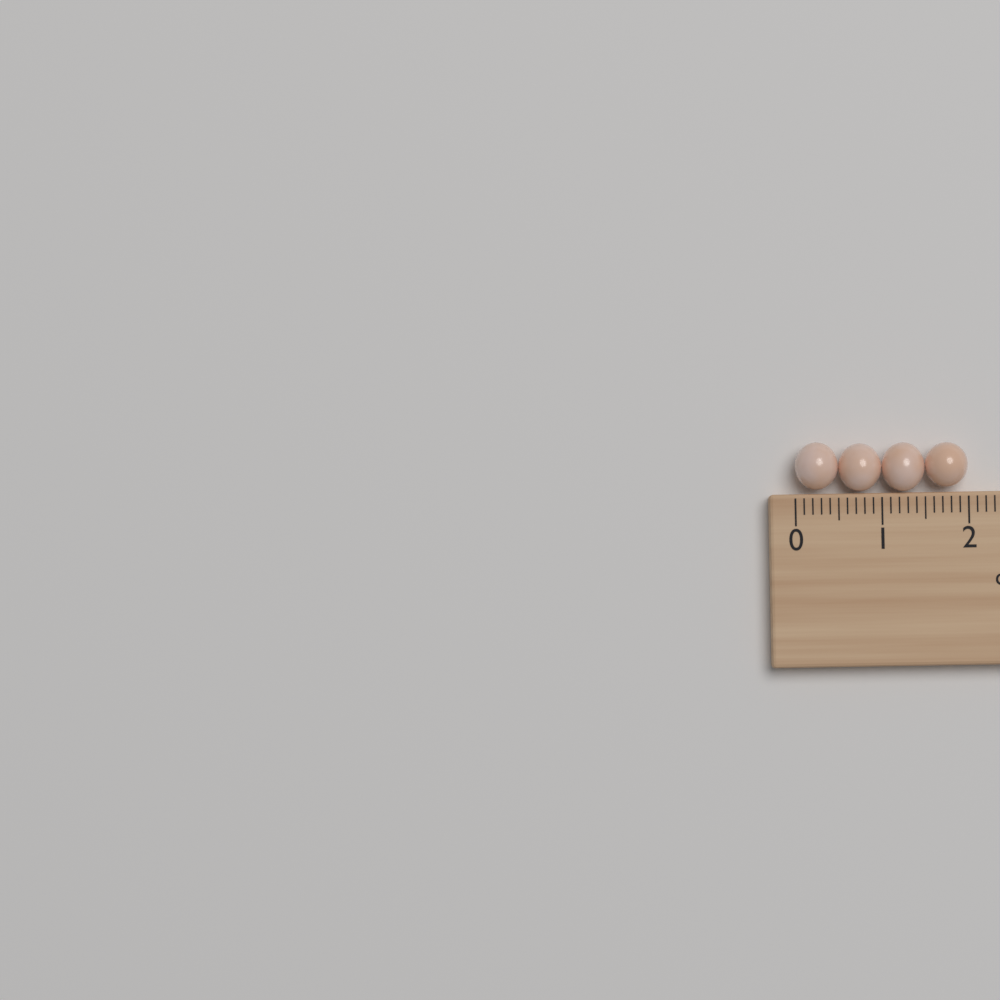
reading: 2.0 cm
